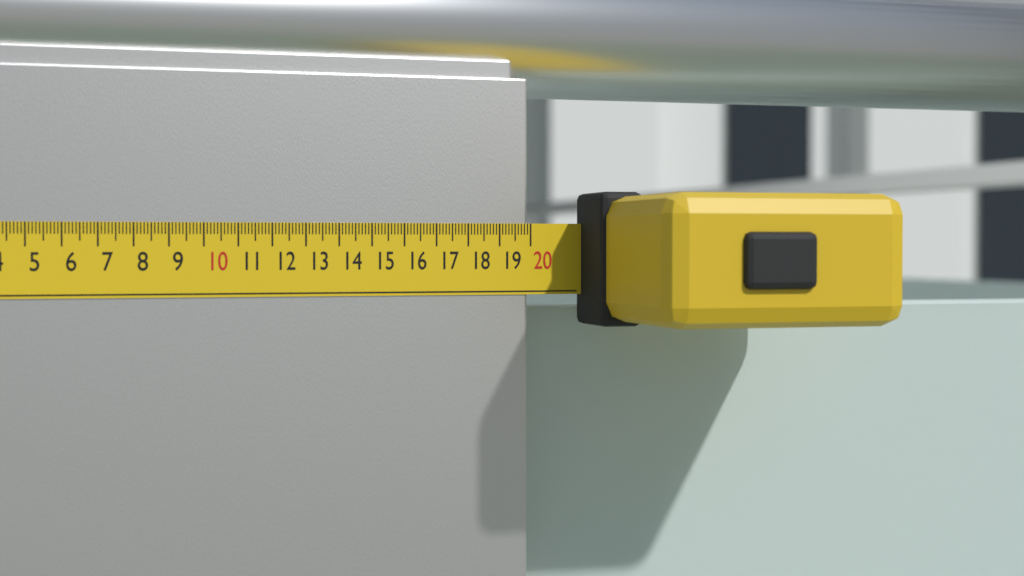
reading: 19.9 cm
